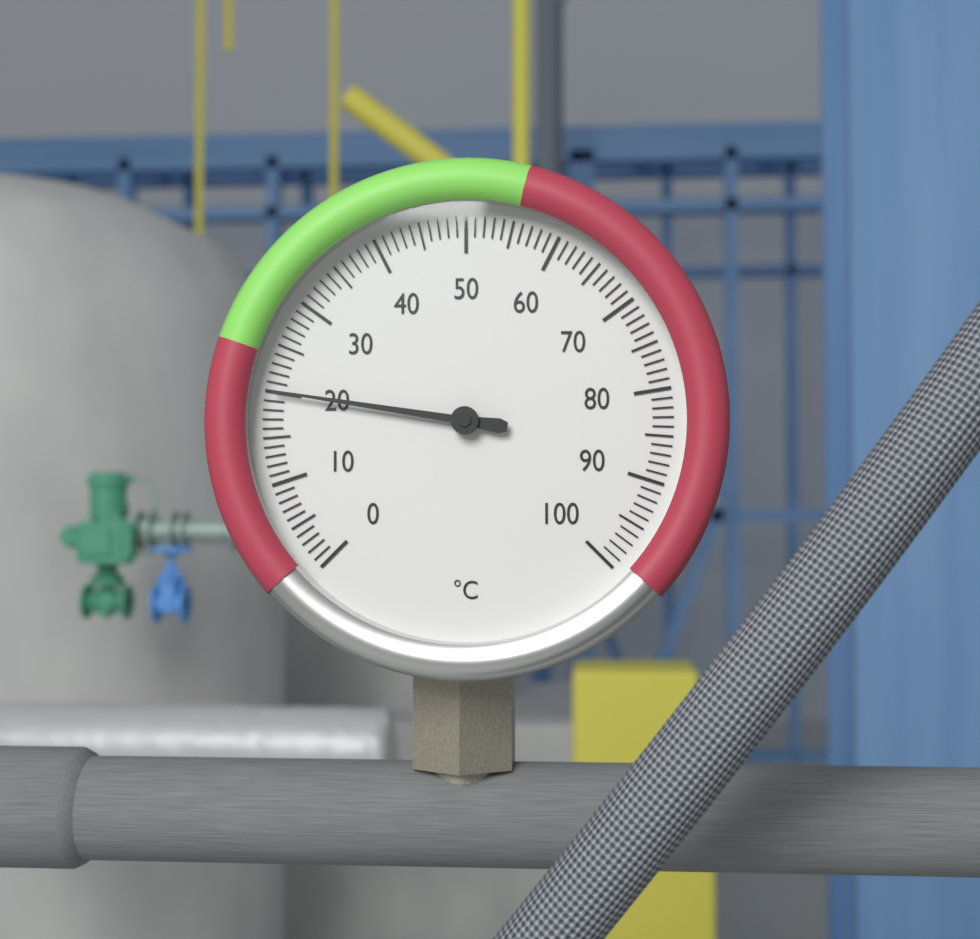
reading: 20 °C
